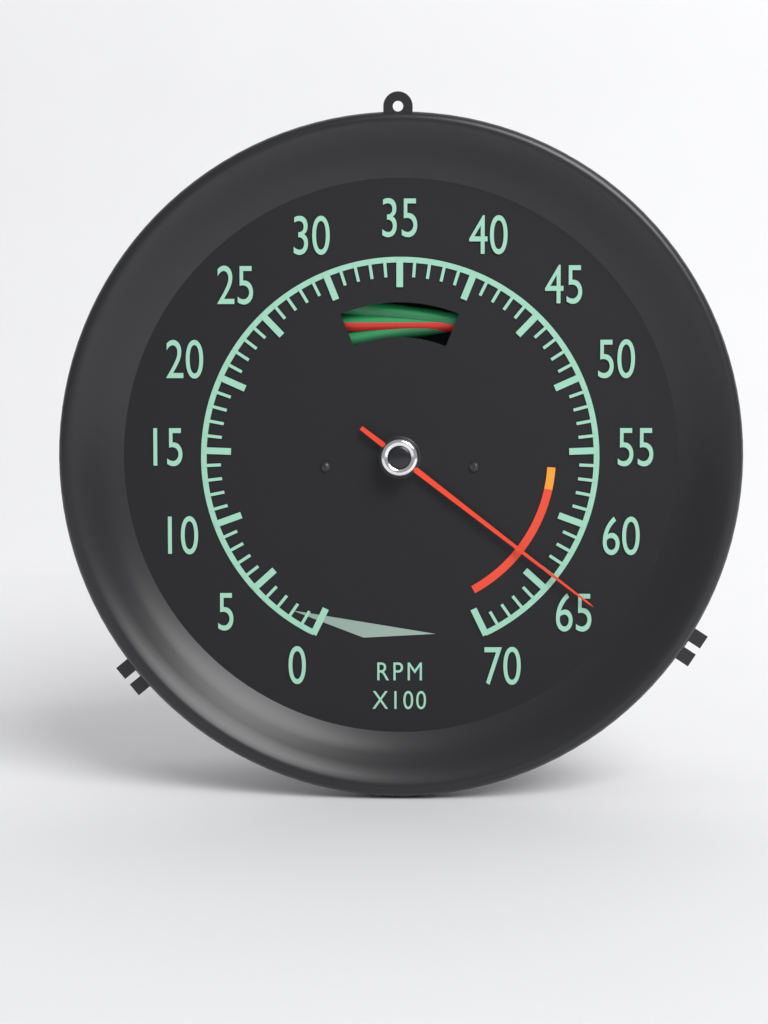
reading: 64 RPM x100
